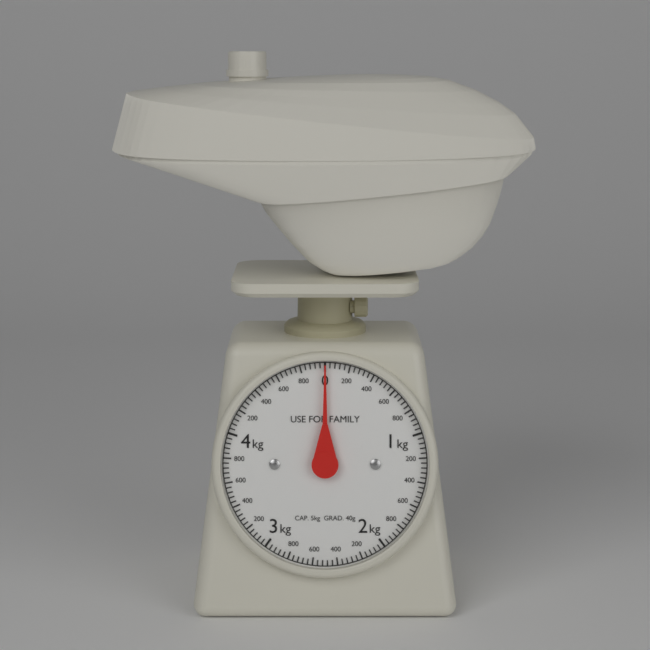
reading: 0.00 kg
